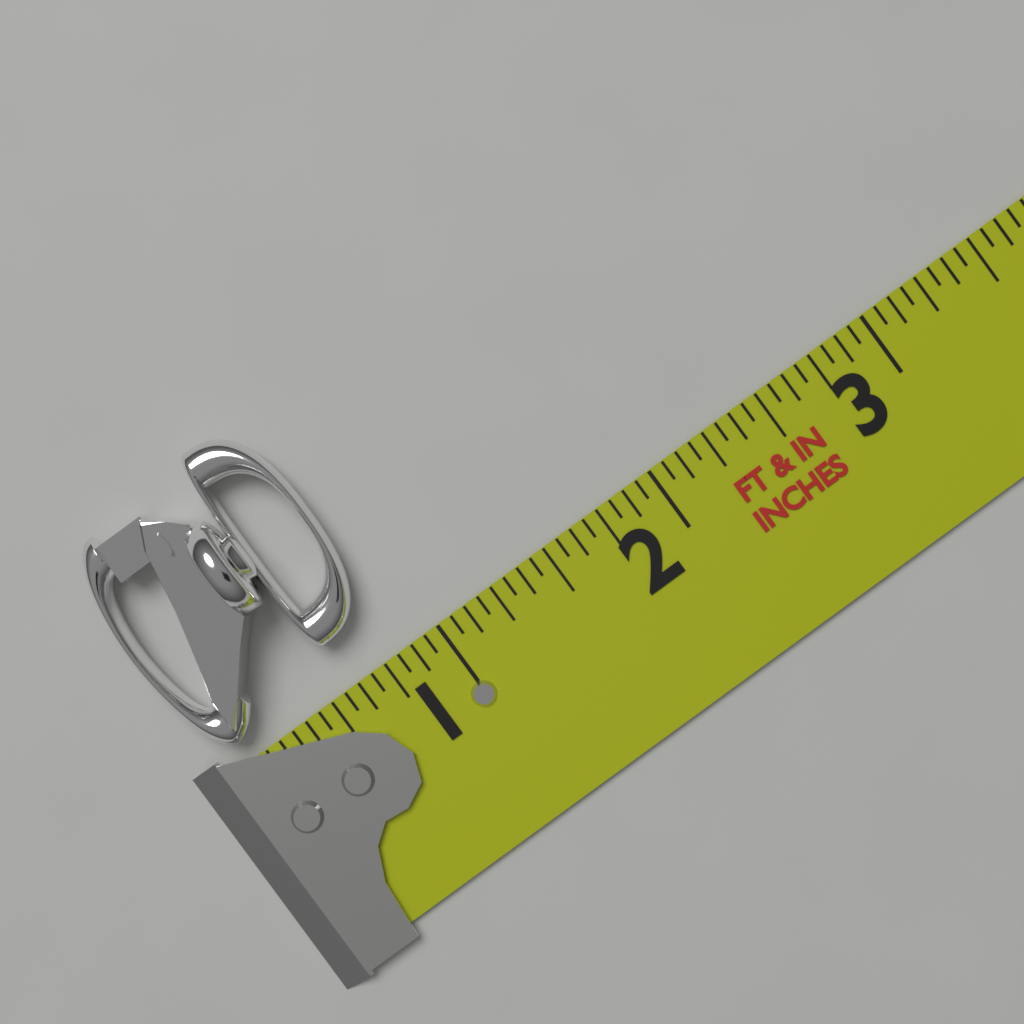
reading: 0.8750 in
